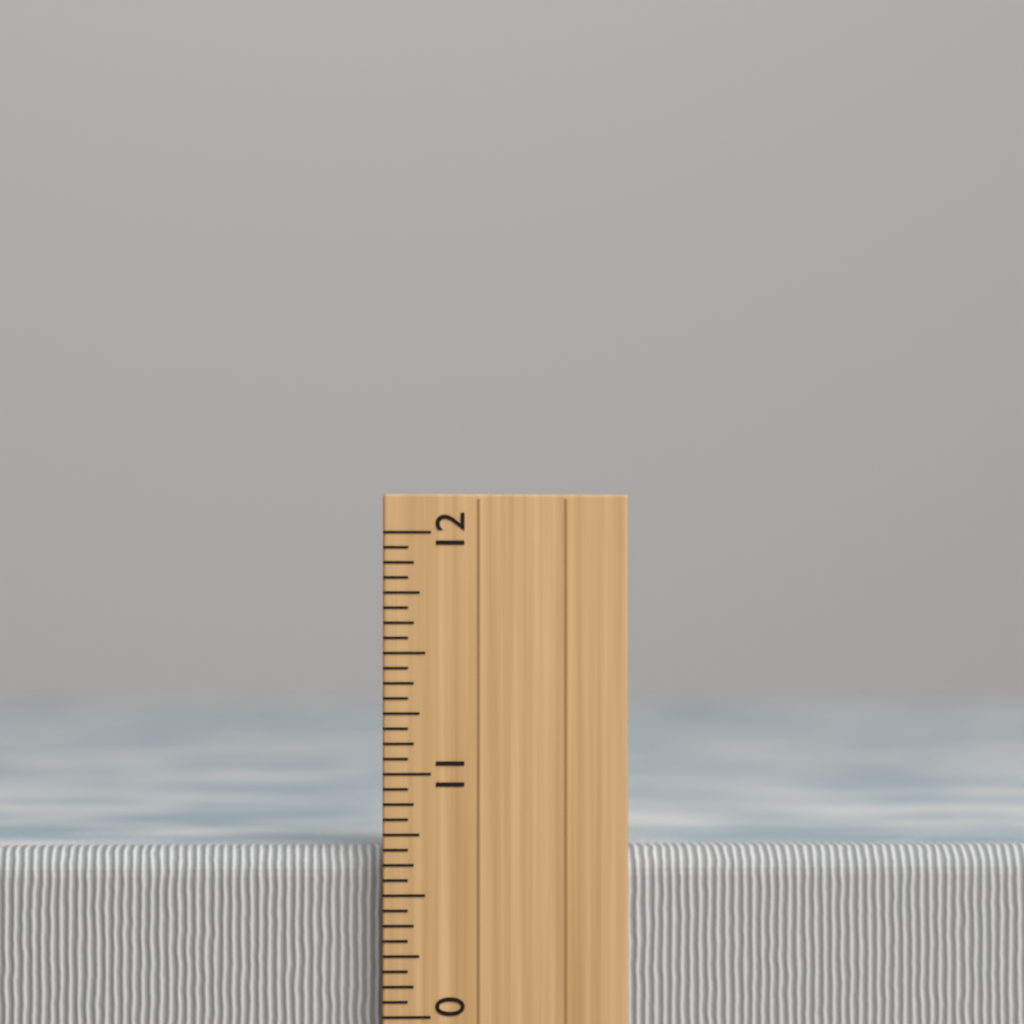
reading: 10.6875 inch
